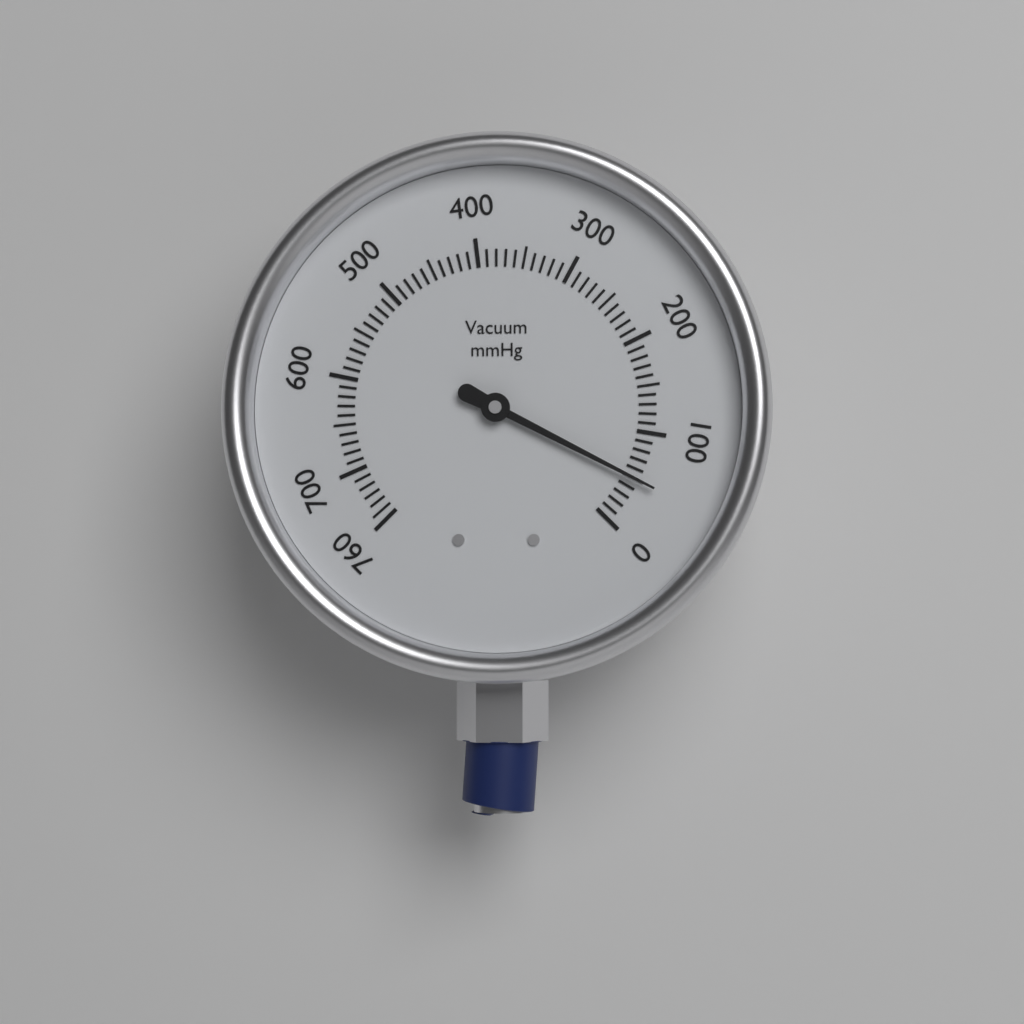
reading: 50 mmHg
